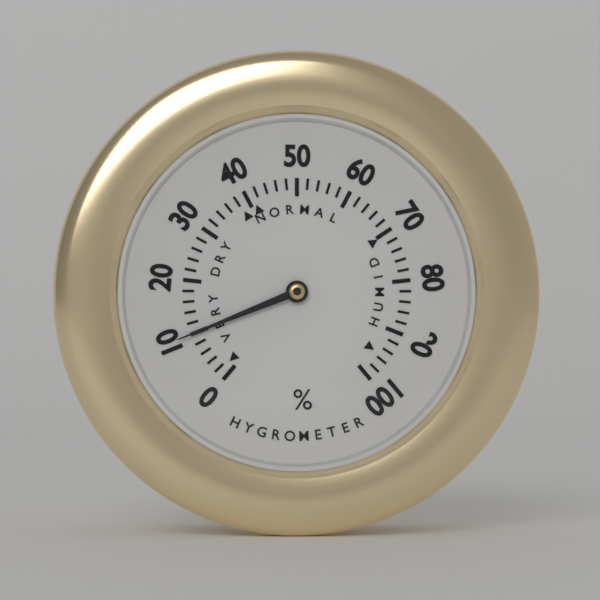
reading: 10 %
